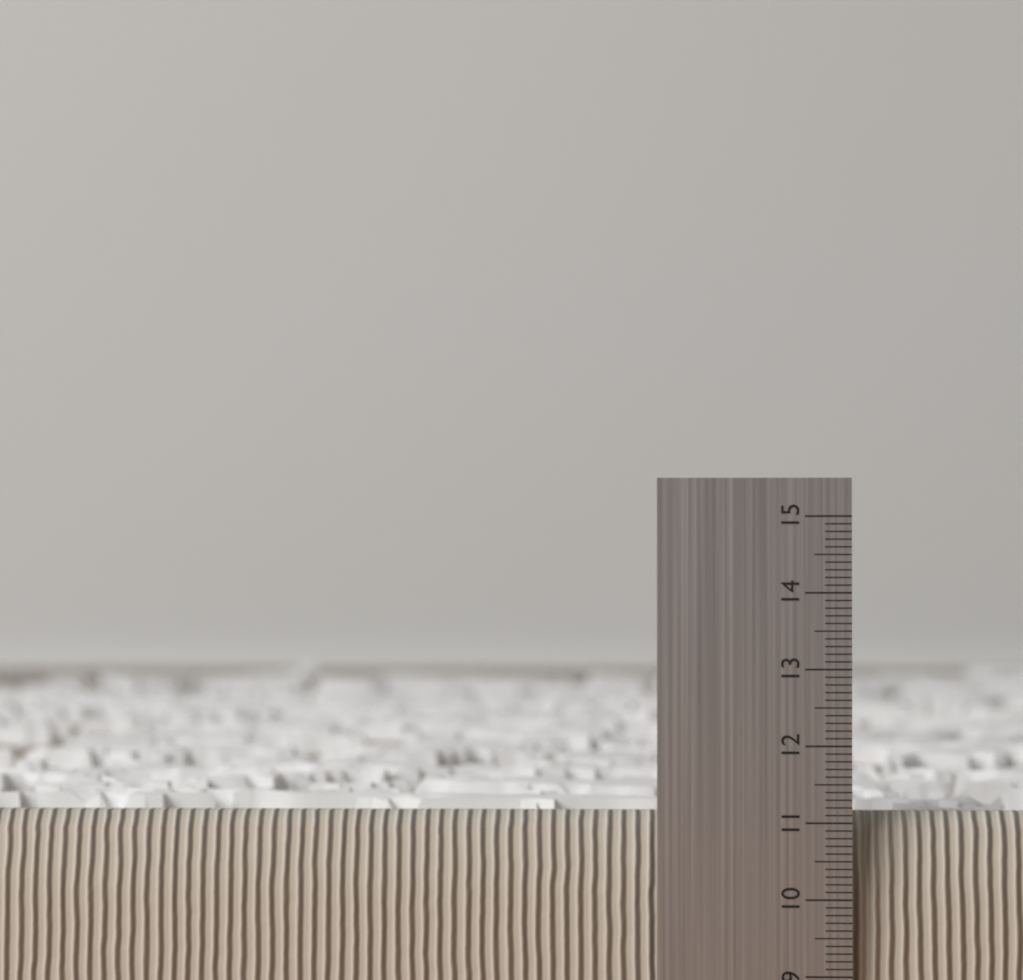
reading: 11.1 (no unit)
